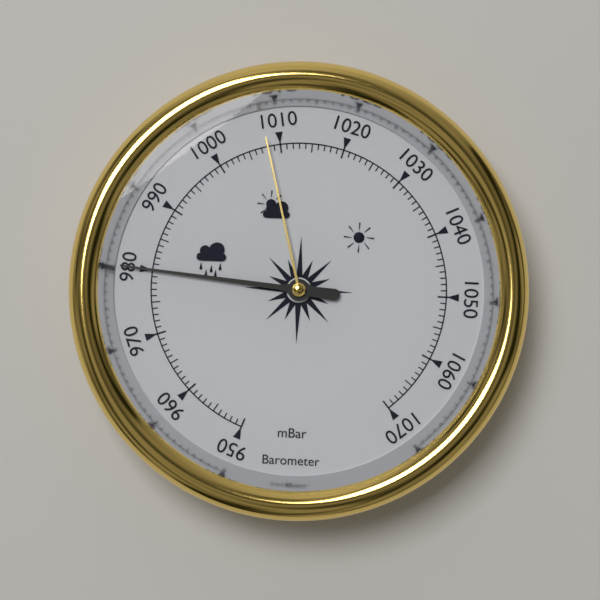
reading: 980 mbar
